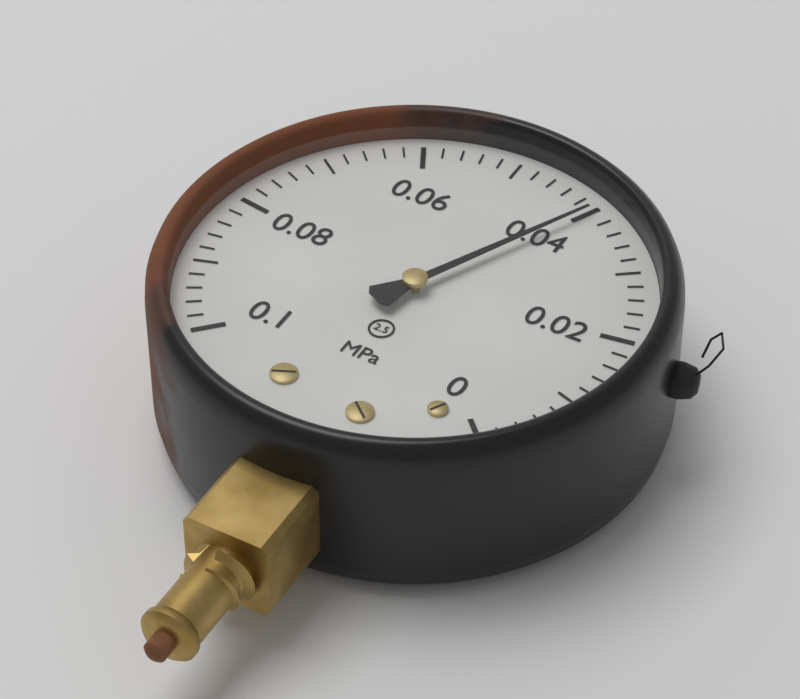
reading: 0.040 MPa
